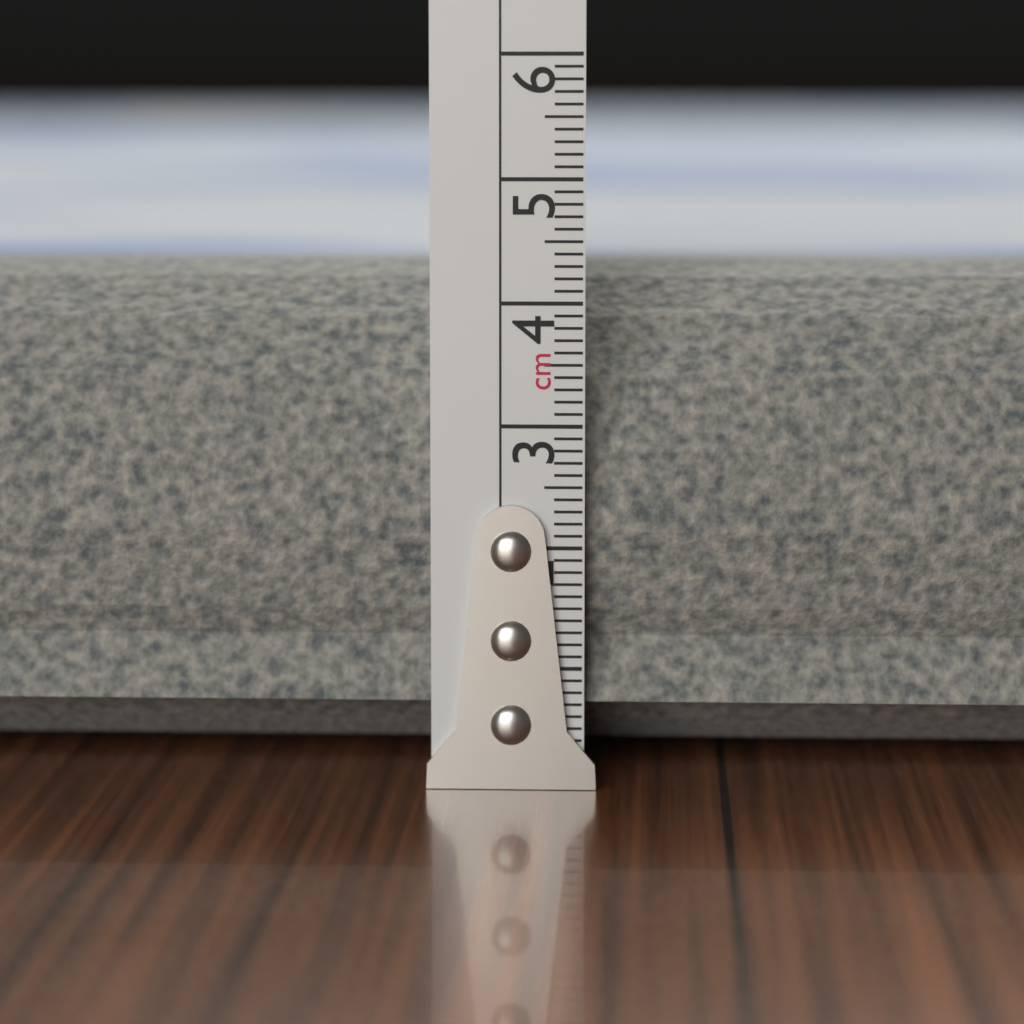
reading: 4.4 cm
